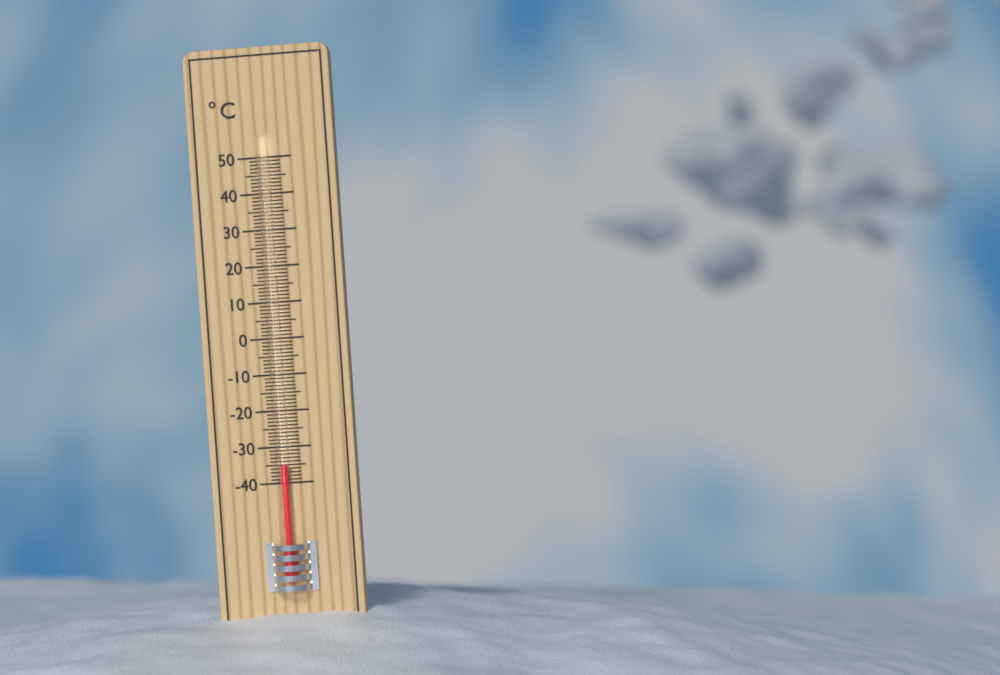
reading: -35 °C
